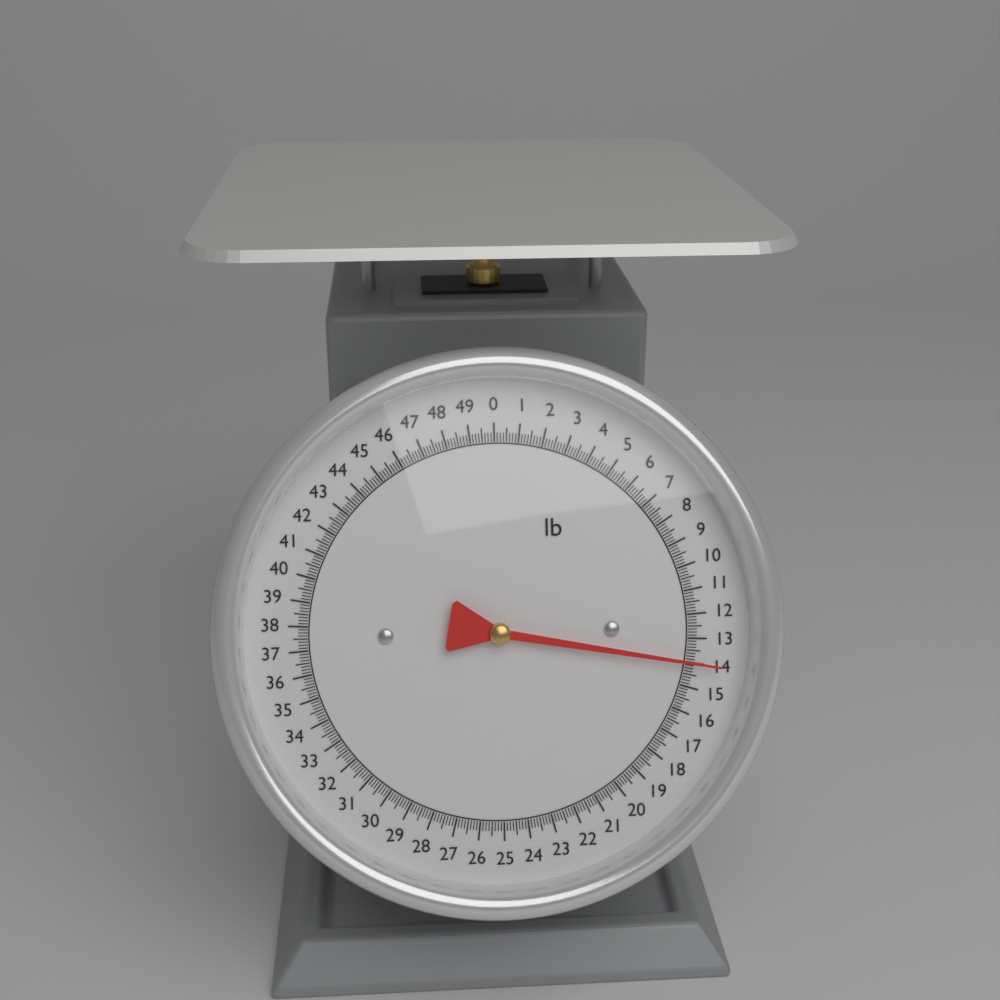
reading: 14.000 lb
